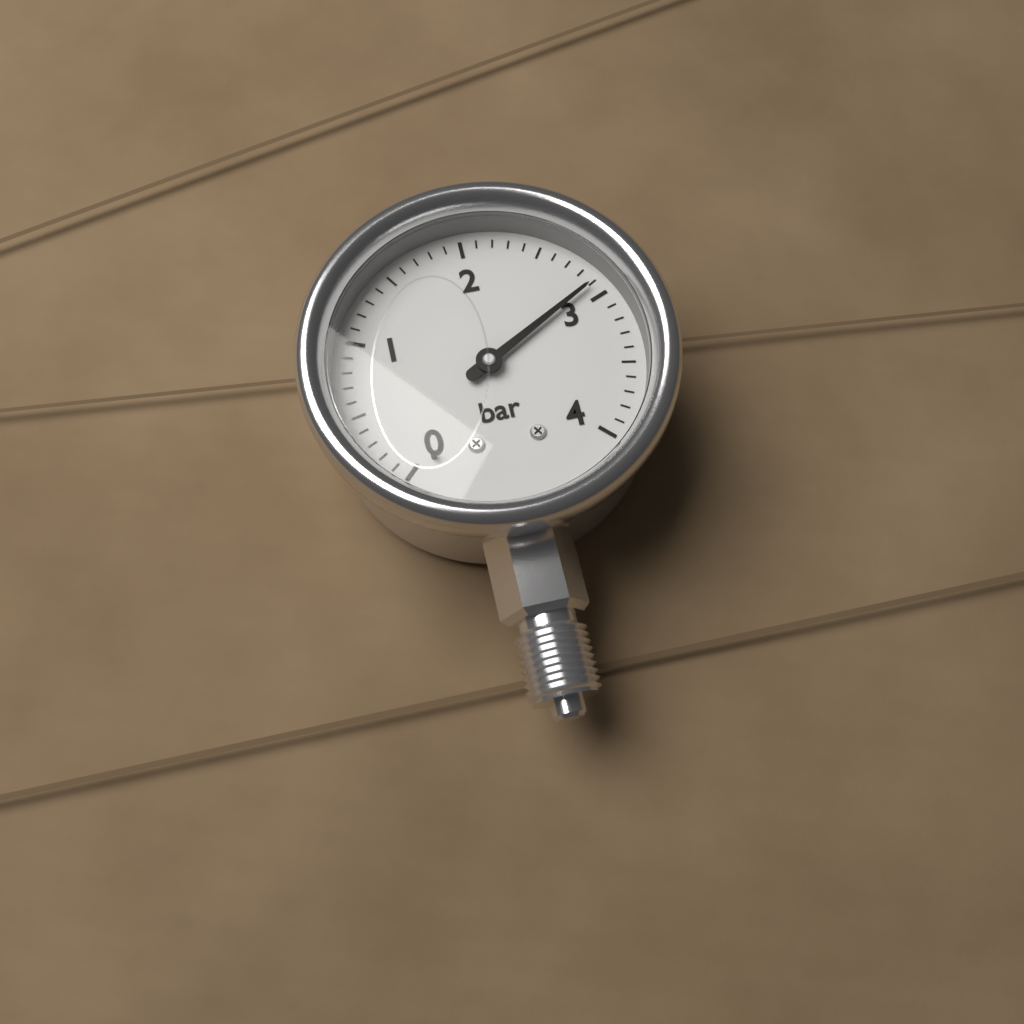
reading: 2.9 bar
